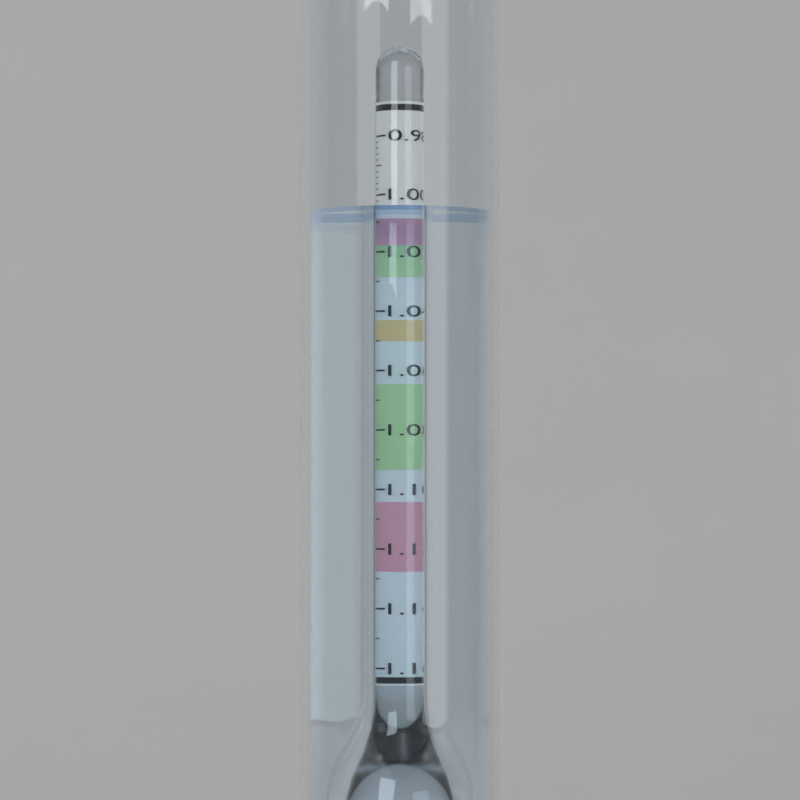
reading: 1.006 (no unit)
